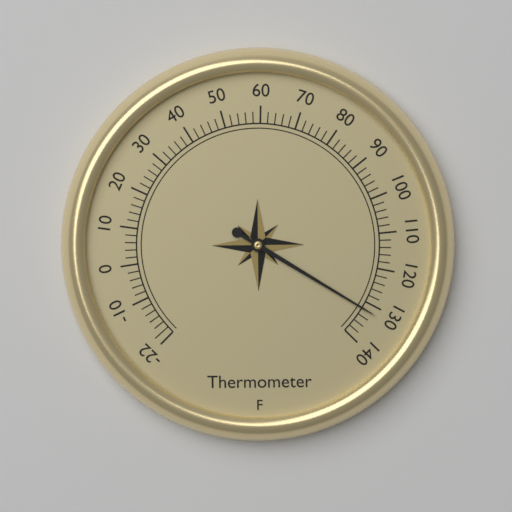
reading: 132 °F
